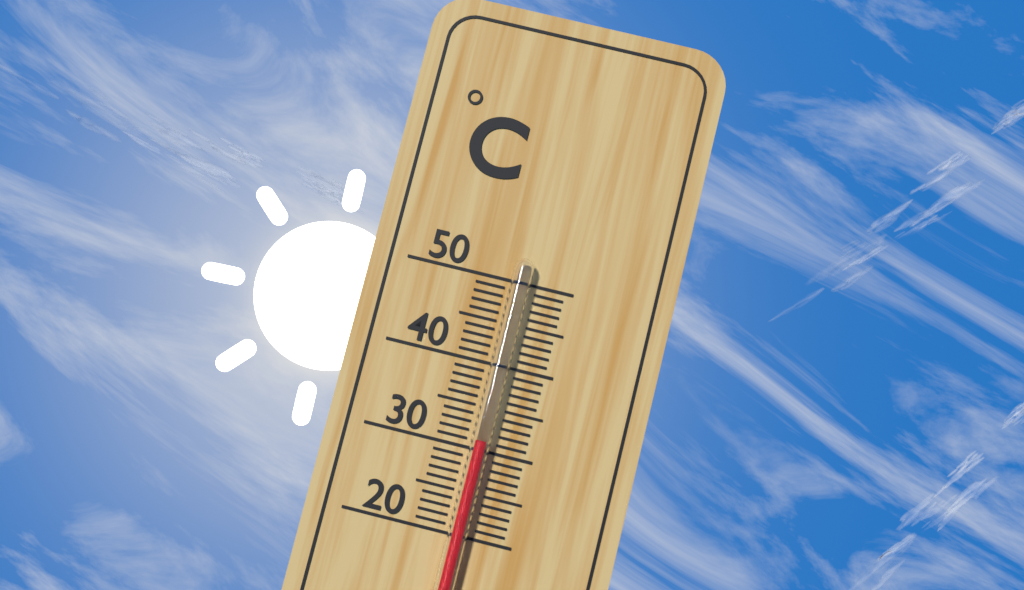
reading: 31 °C
